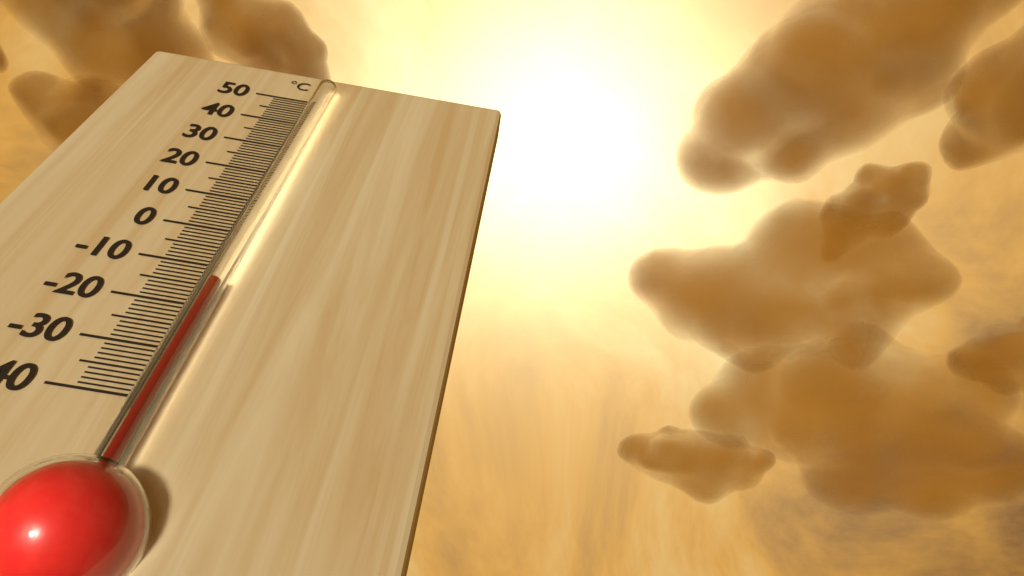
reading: -16 °C
